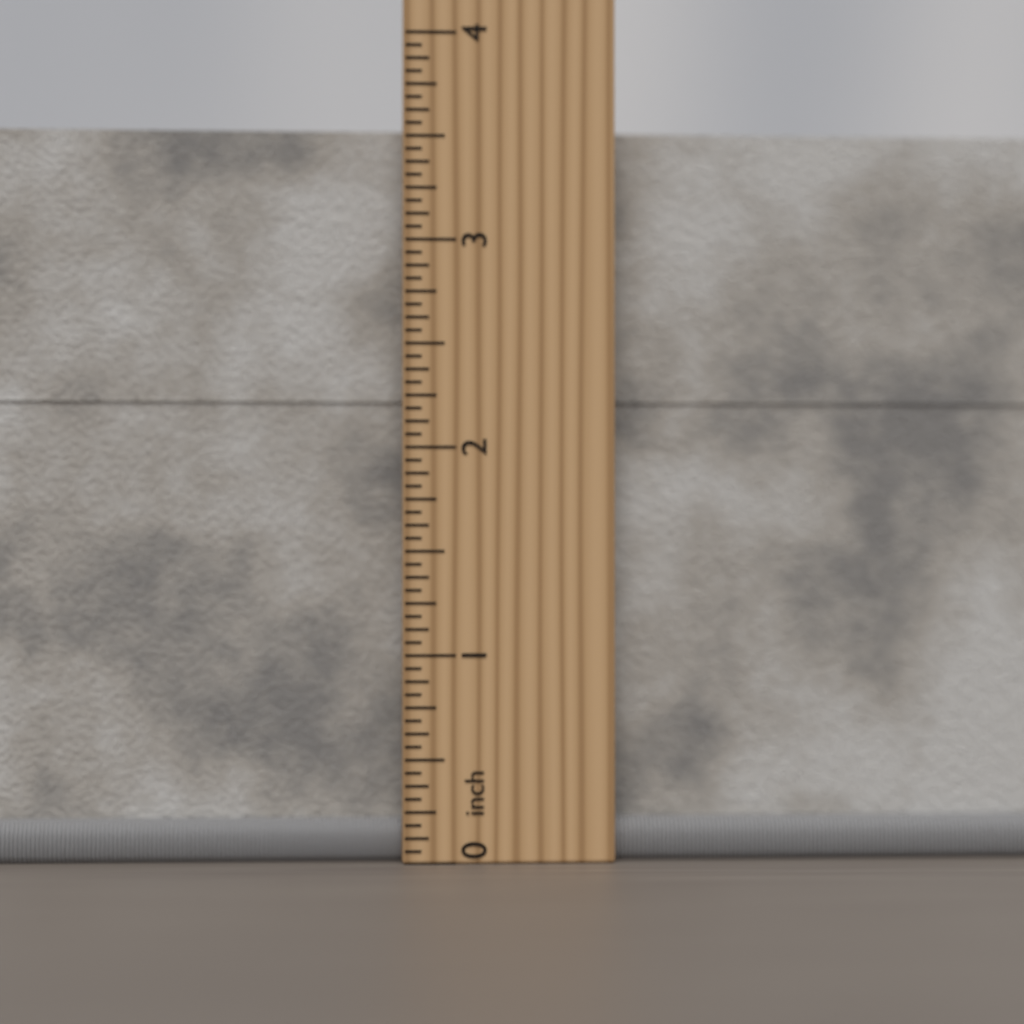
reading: 3.5625 inch
